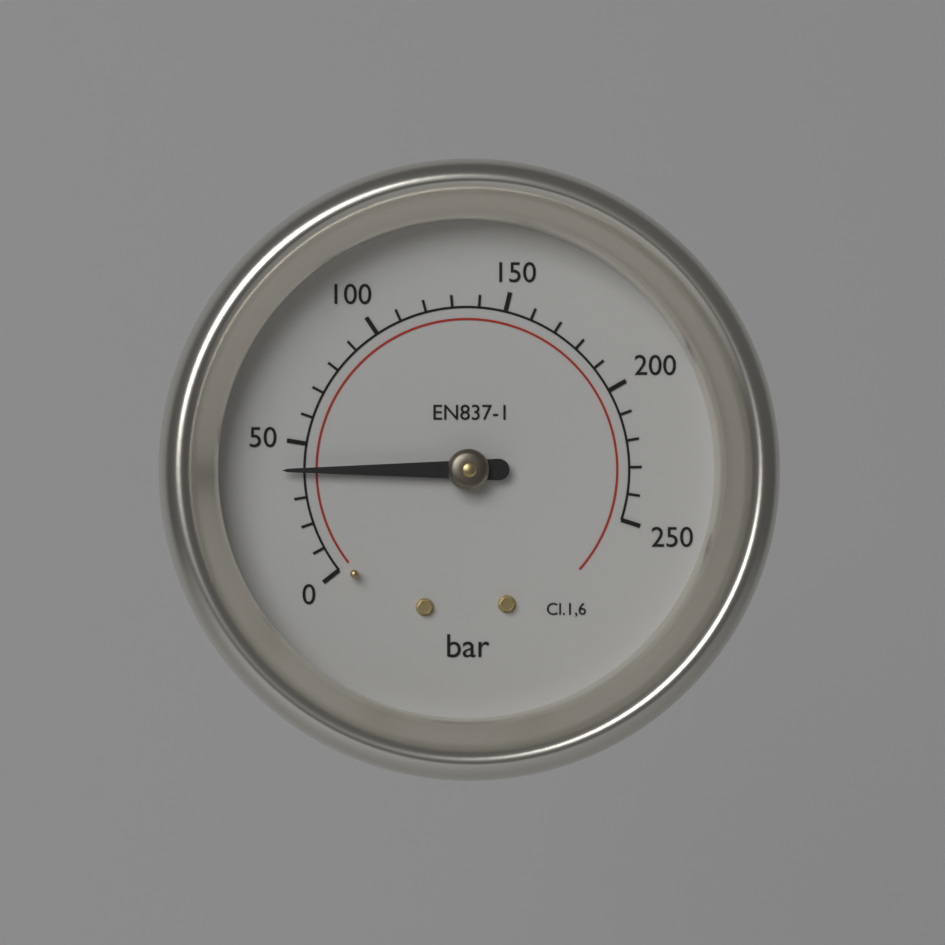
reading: 40 bar
